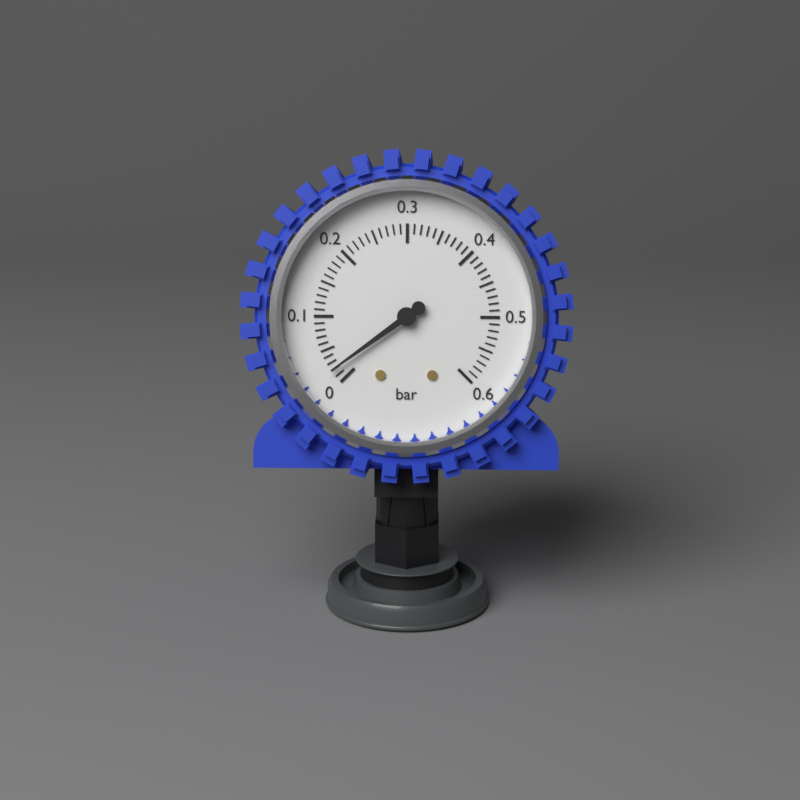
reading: 0.02 bar
